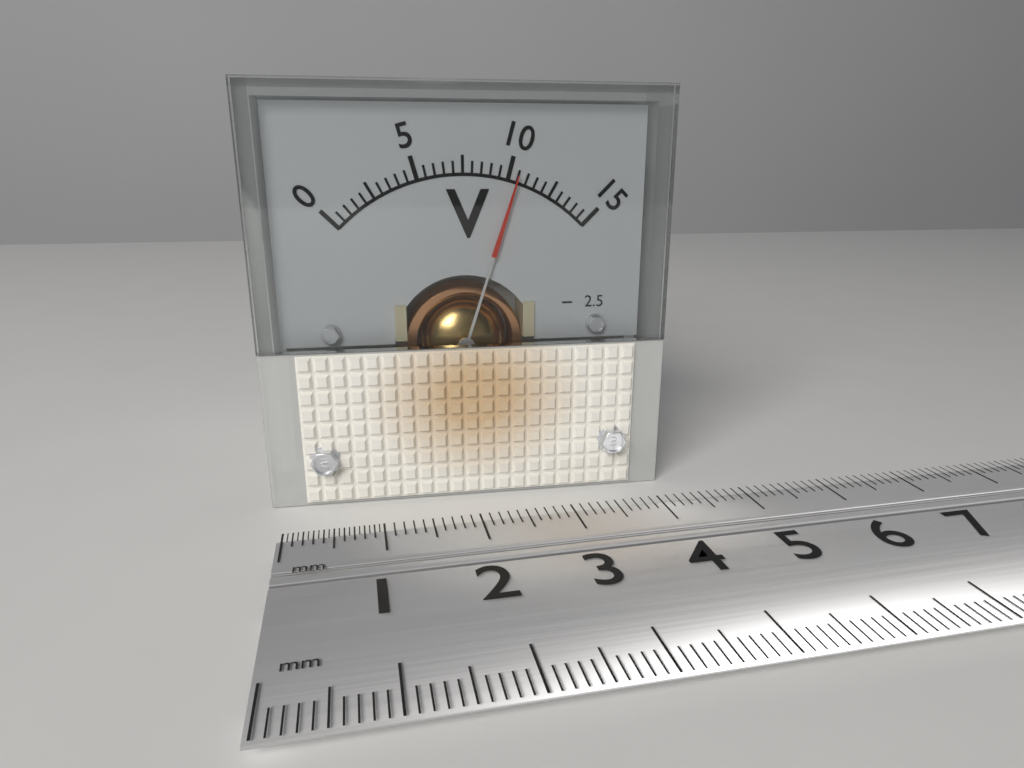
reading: 10.5 V
